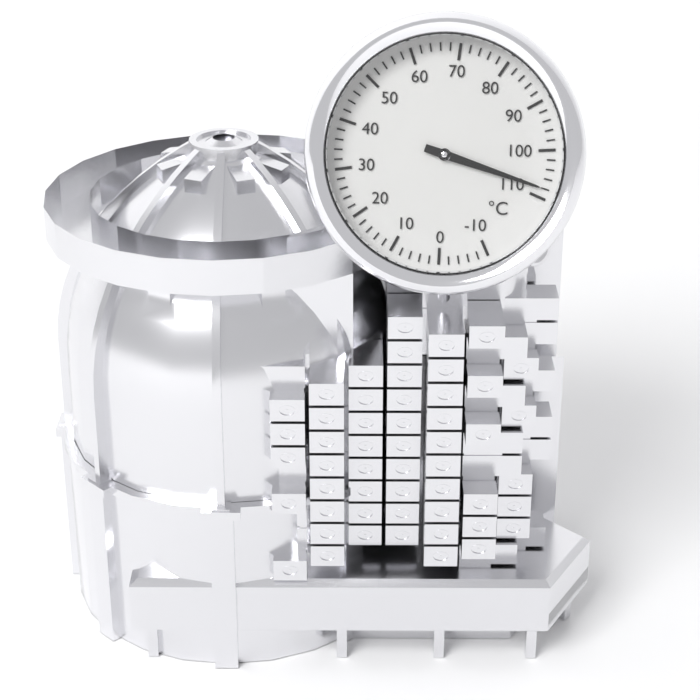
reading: 108 °C
